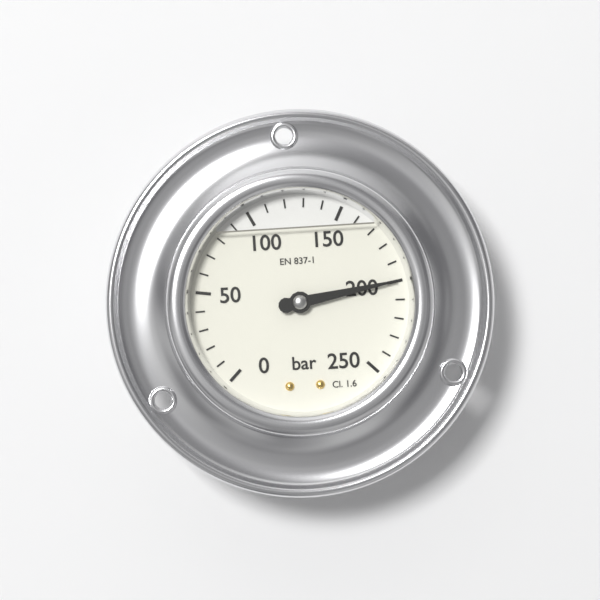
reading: 200 bar
